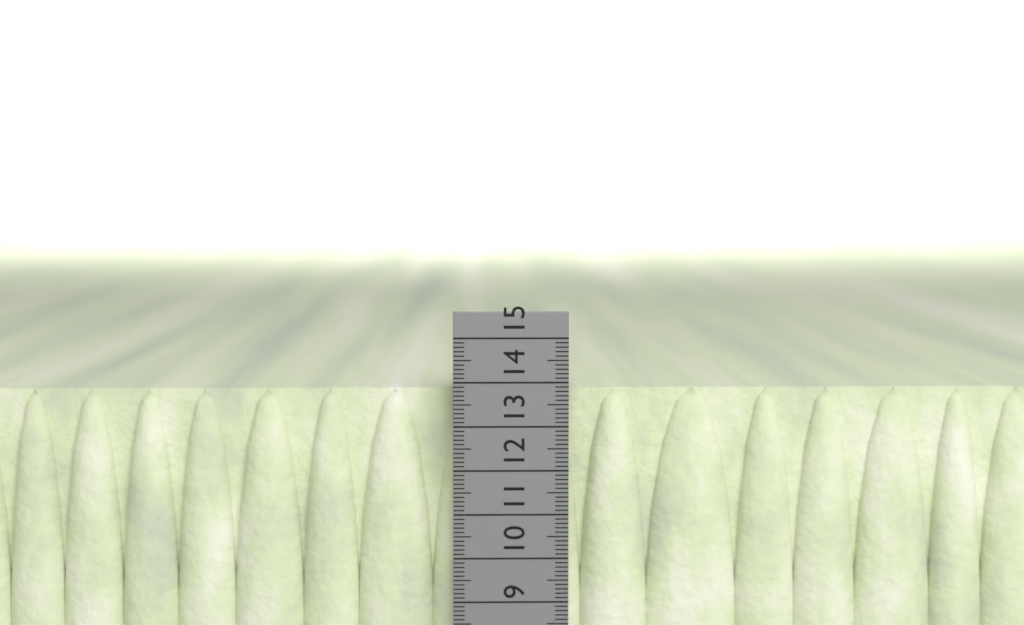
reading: 13.8 cm
